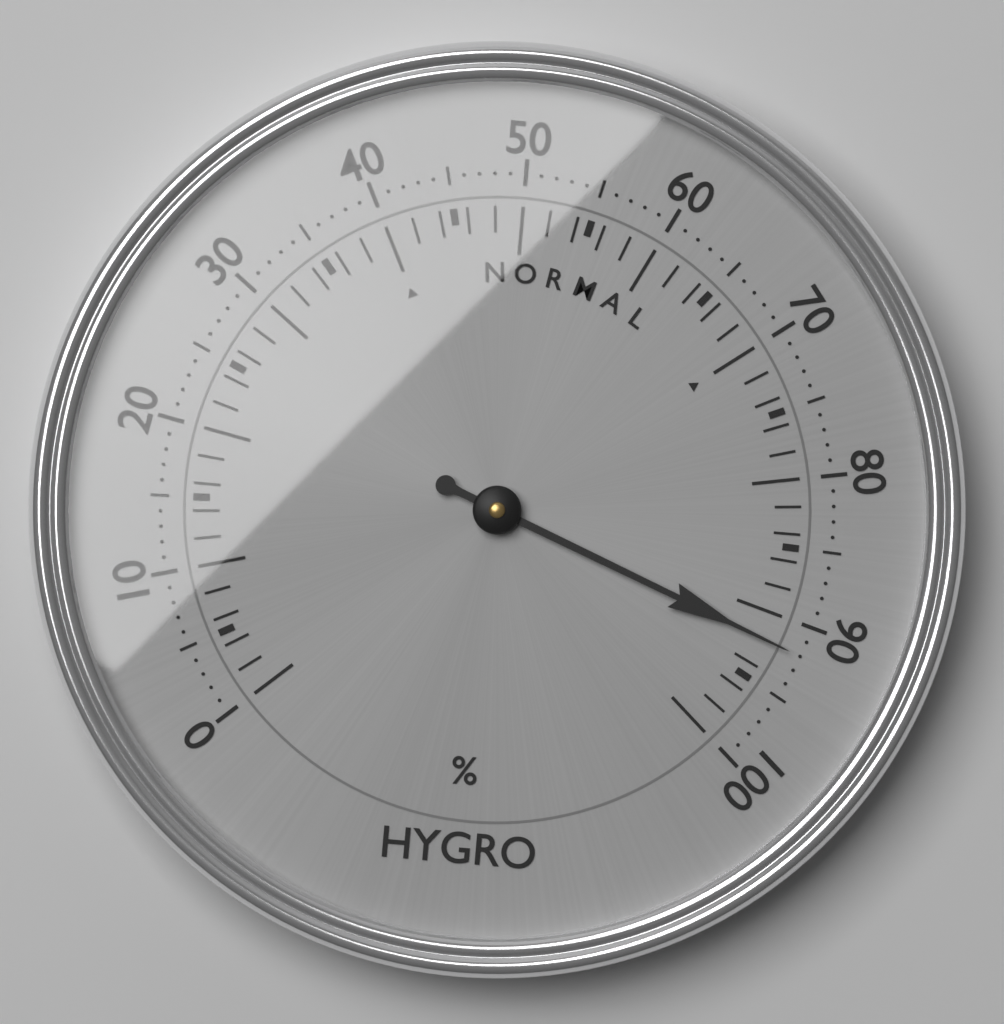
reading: 92 %
